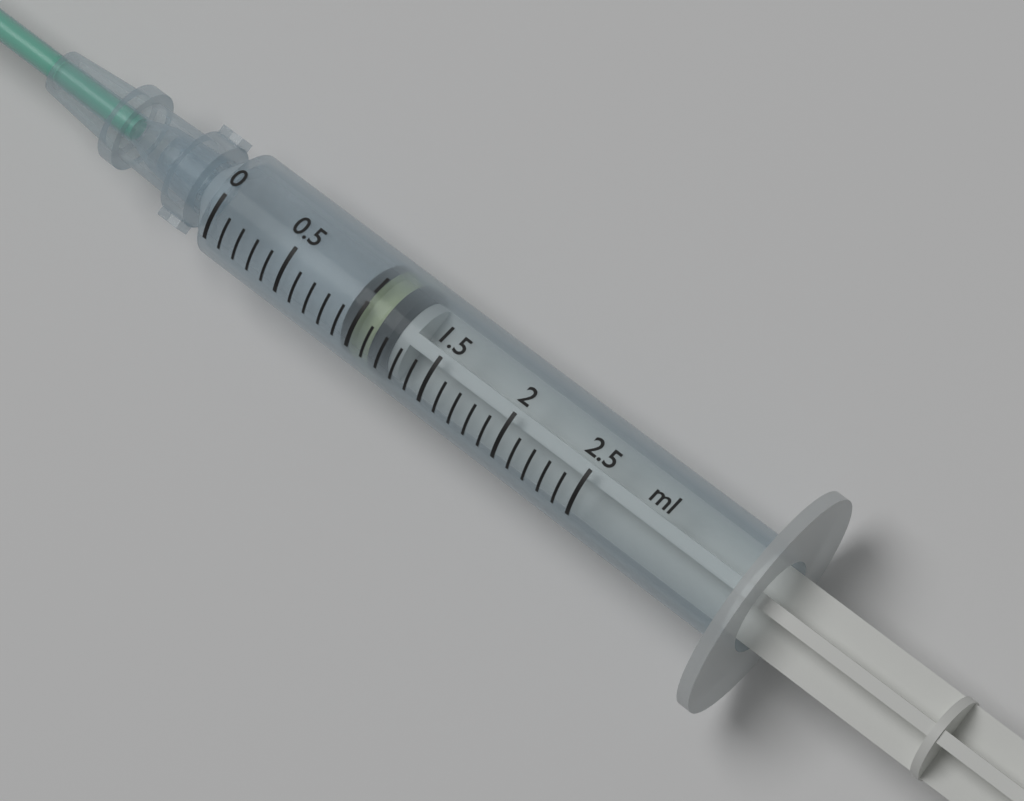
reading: 0.9 ml
